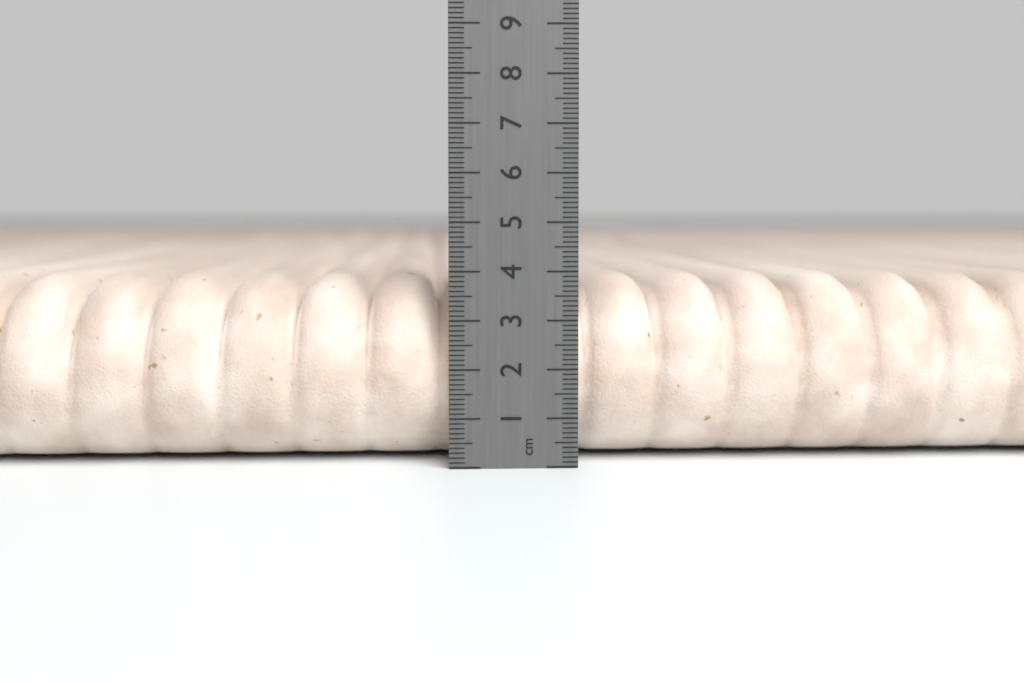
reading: 3.9 cm
